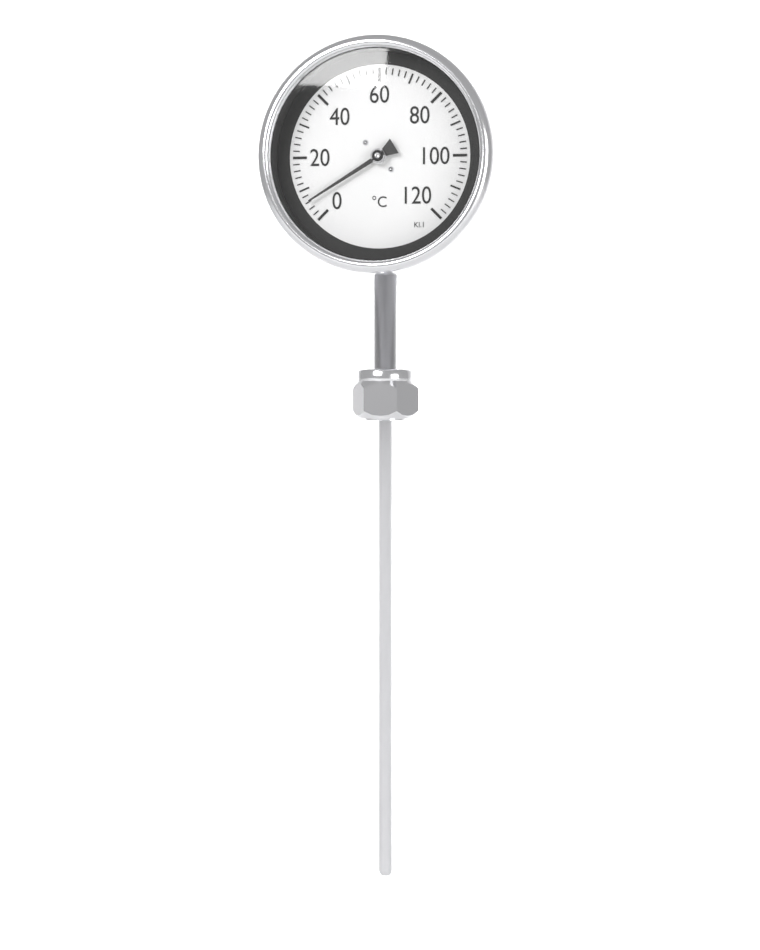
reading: 6 °C
